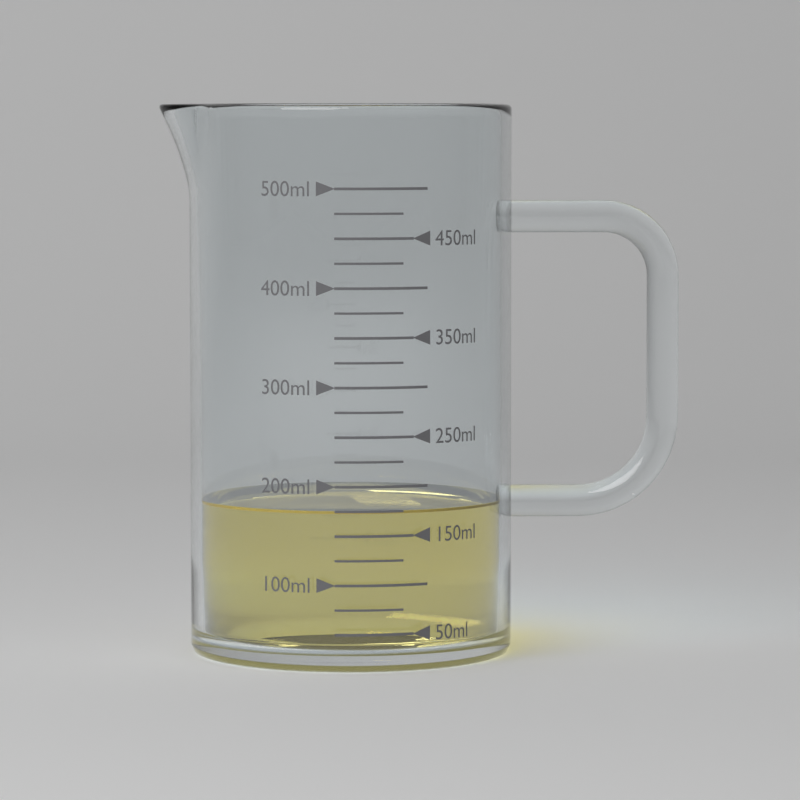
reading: 175 ml
